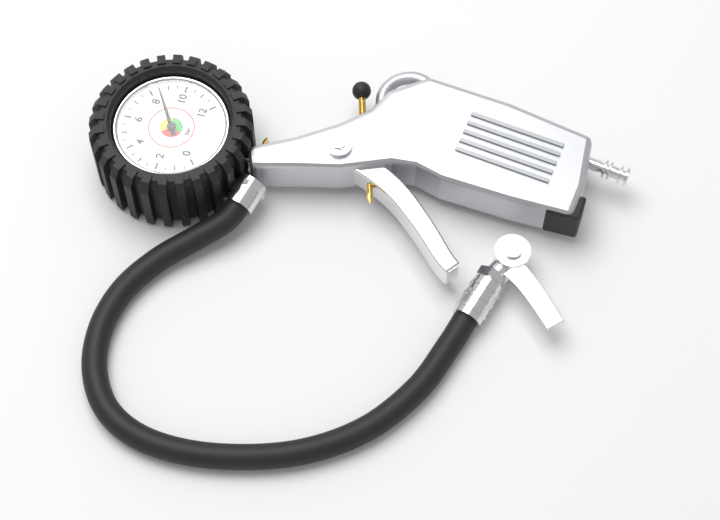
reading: 8.5 bar
